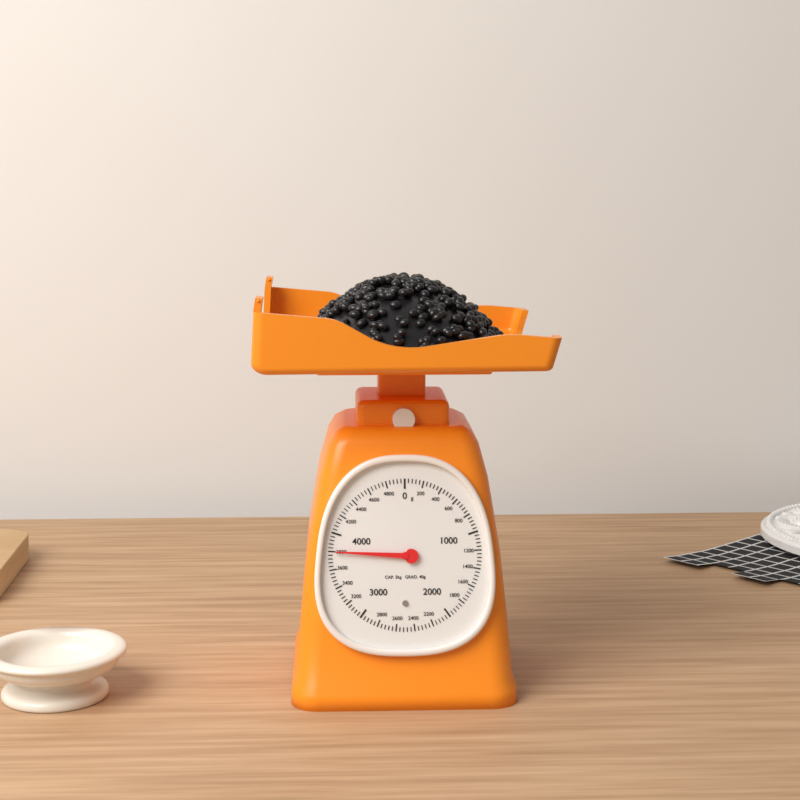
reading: 3800 g
